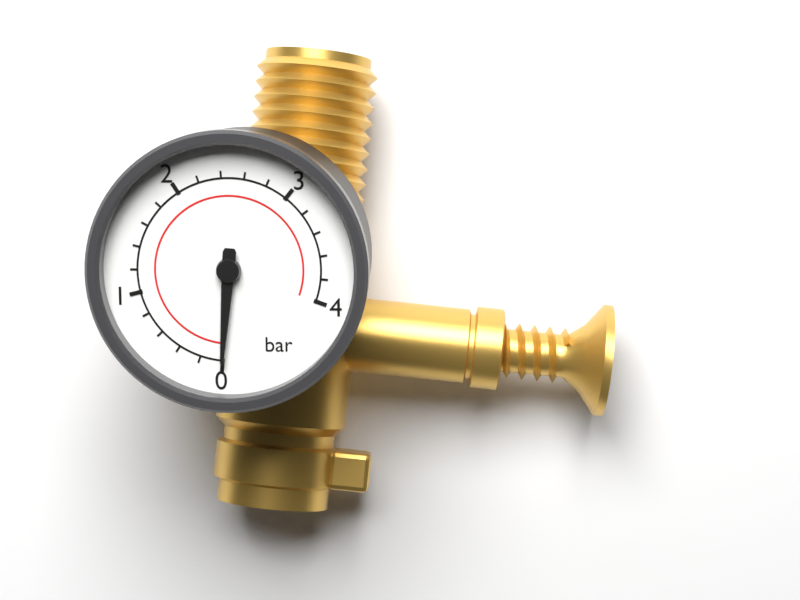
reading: 0.0 bar
